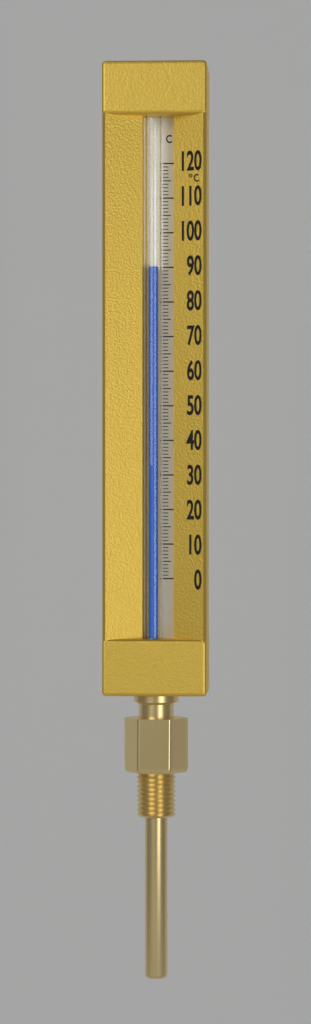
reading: 90 °C
